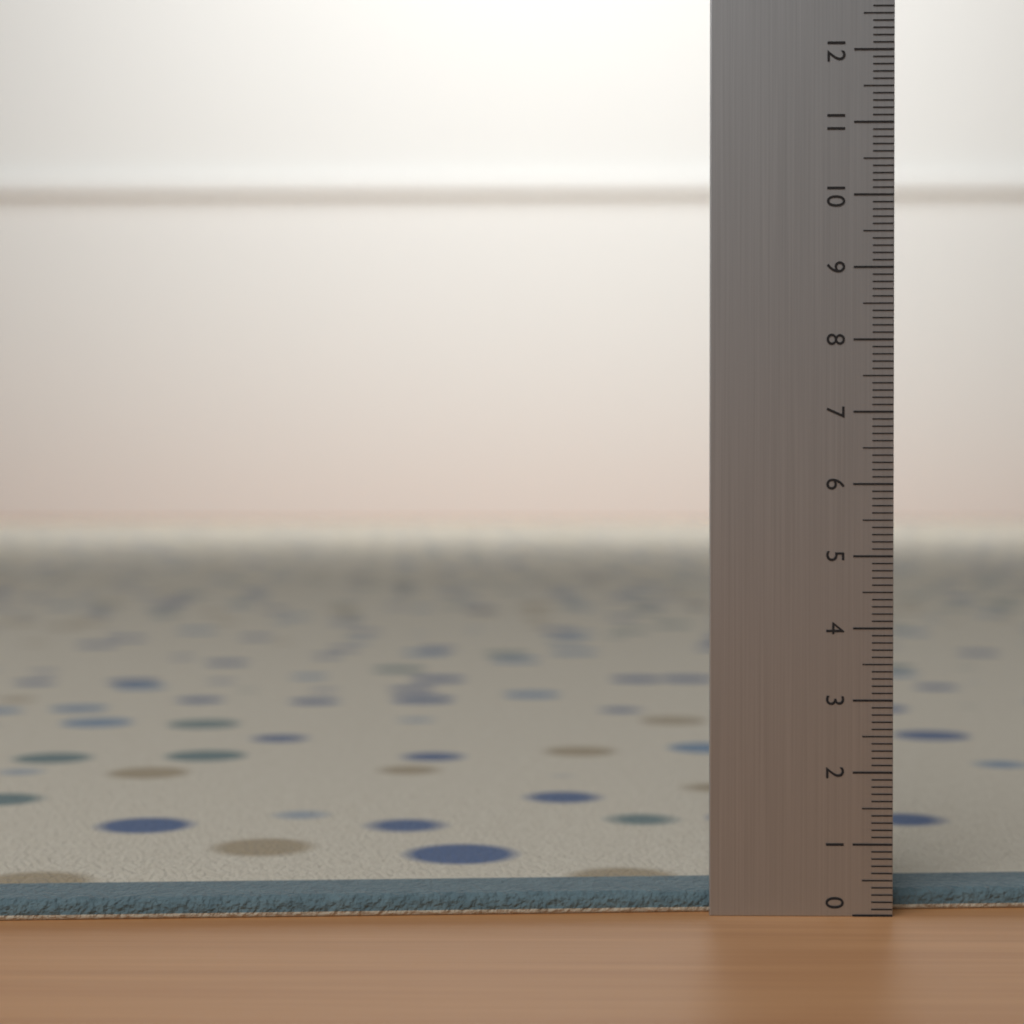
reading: 0.3 (no unit)
